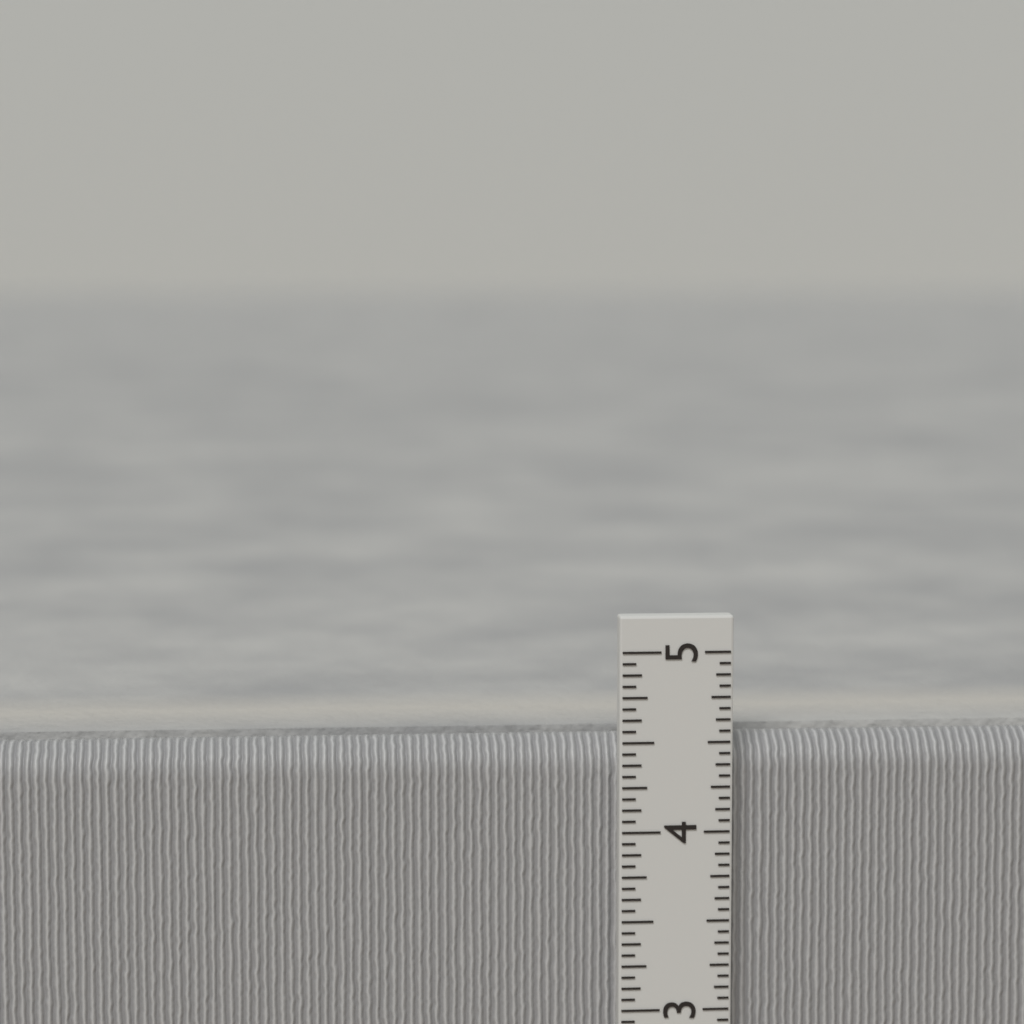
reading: 4.5000 in
